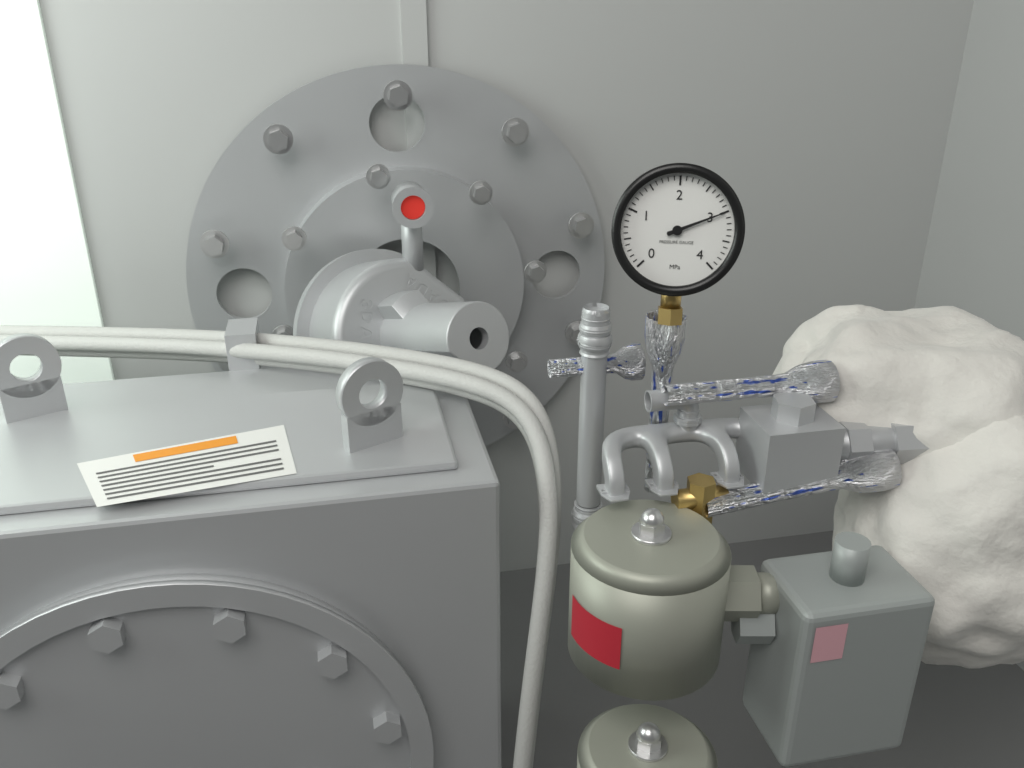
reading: 3.0 MPa
